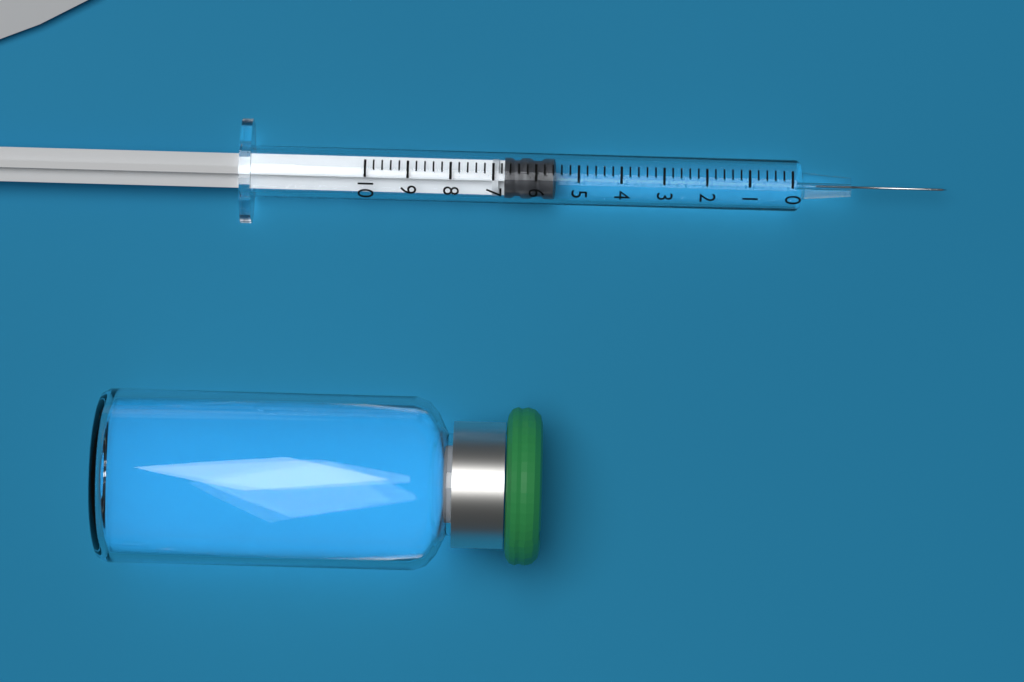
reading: 5.6 (no unit)
